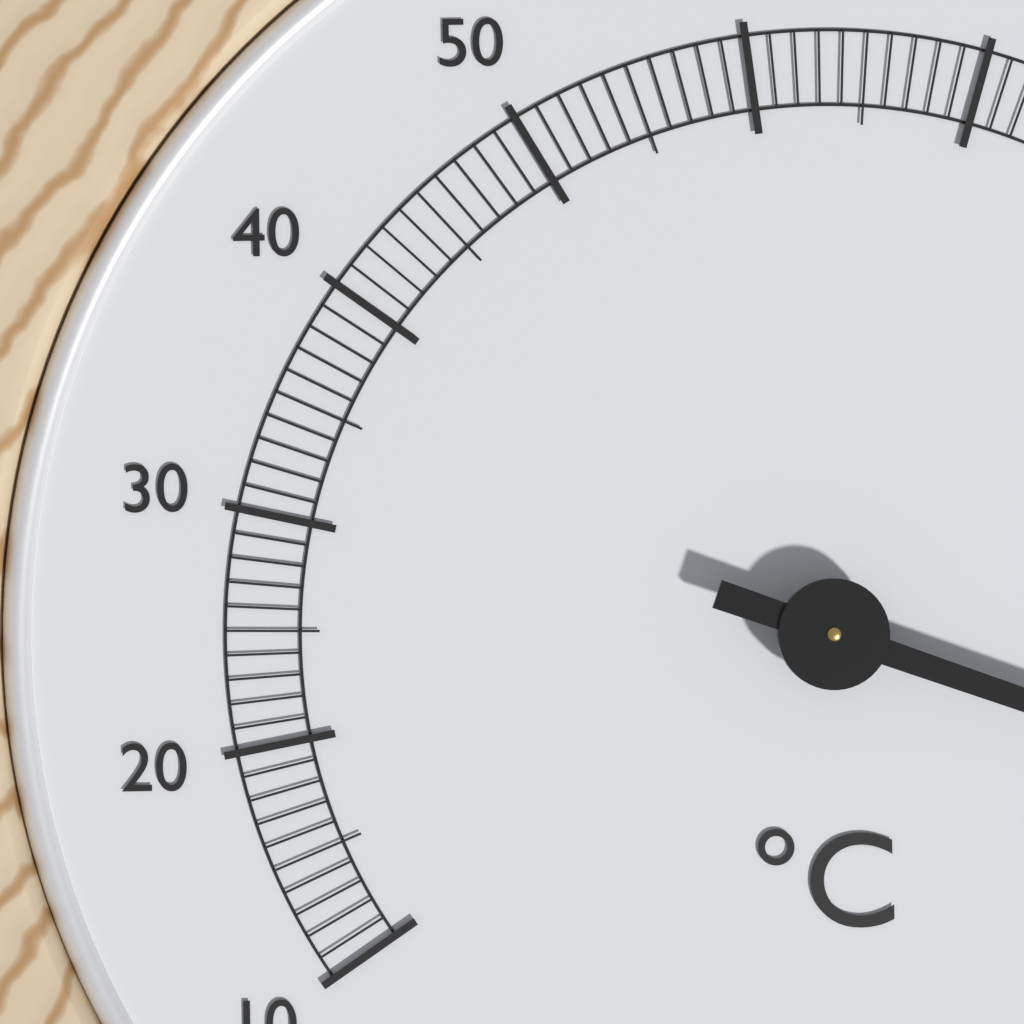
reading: 110 °C
